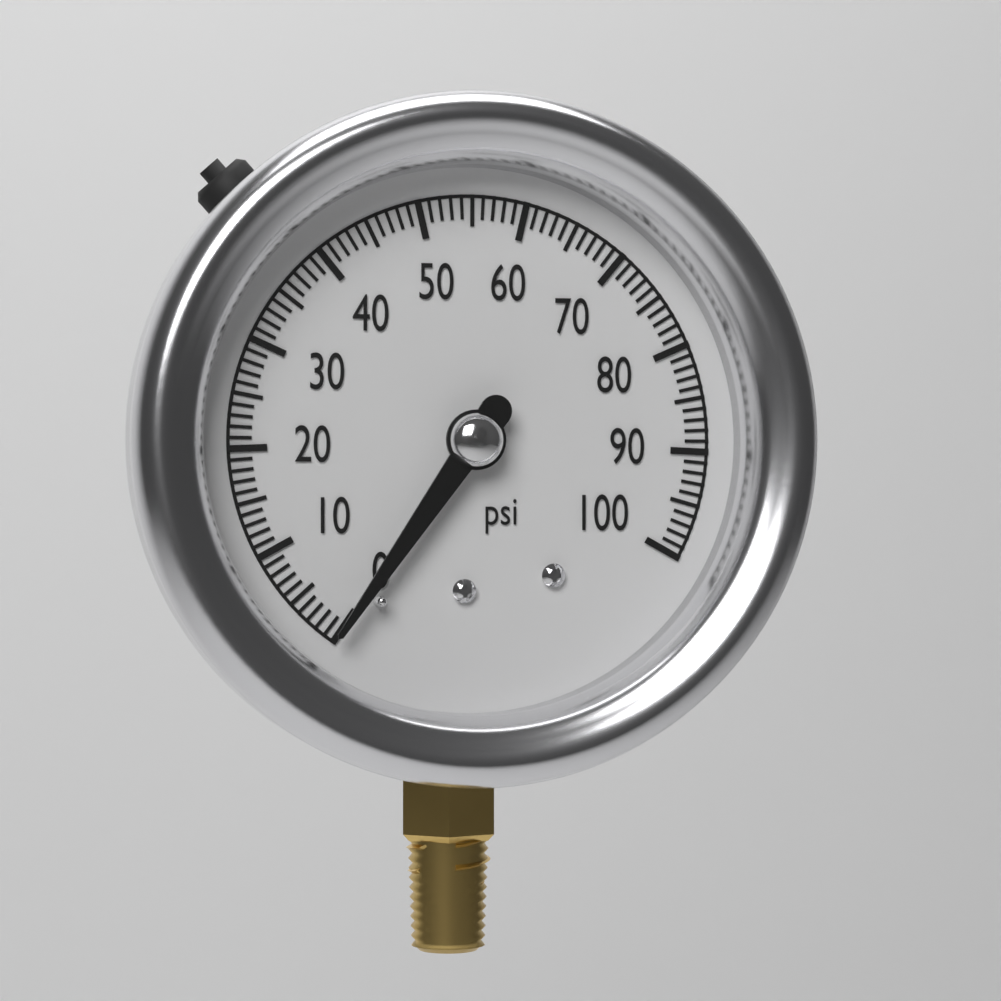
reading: 0 psi
